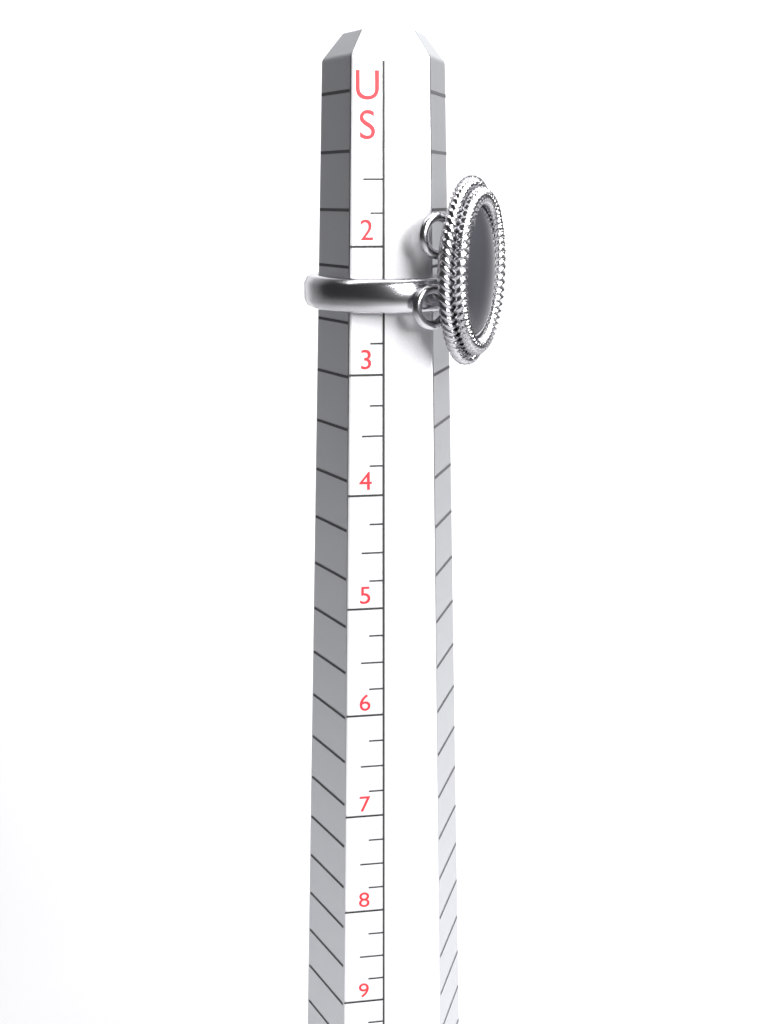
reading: 2.50 US
